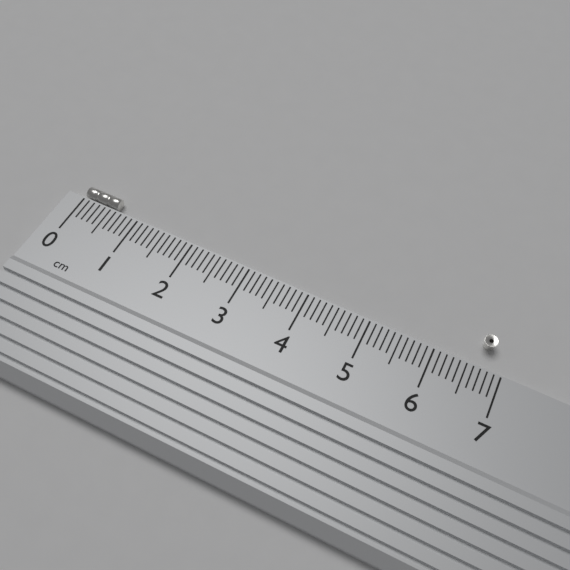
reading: 0.6 cm
